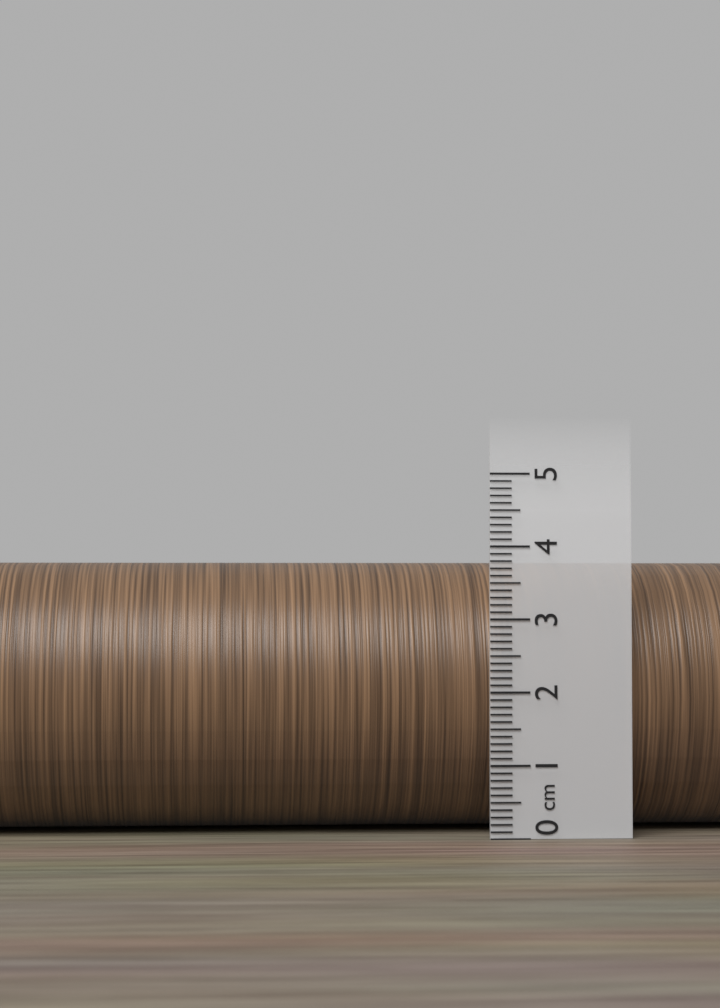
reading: 3.8 cm
